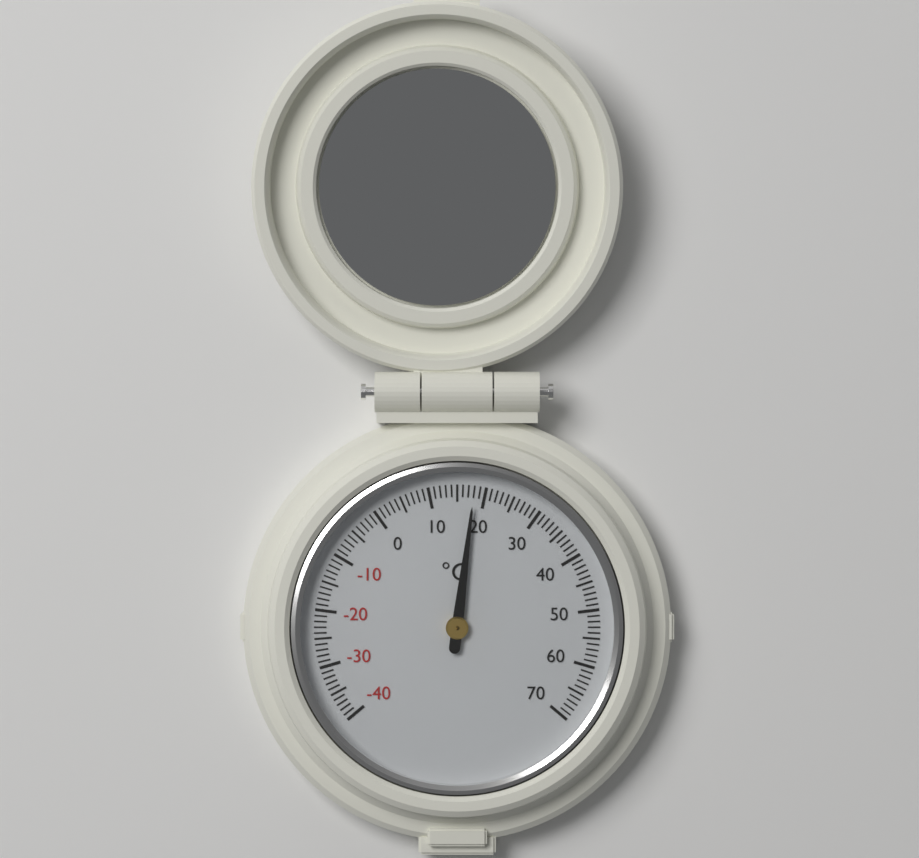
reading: 18 °C
